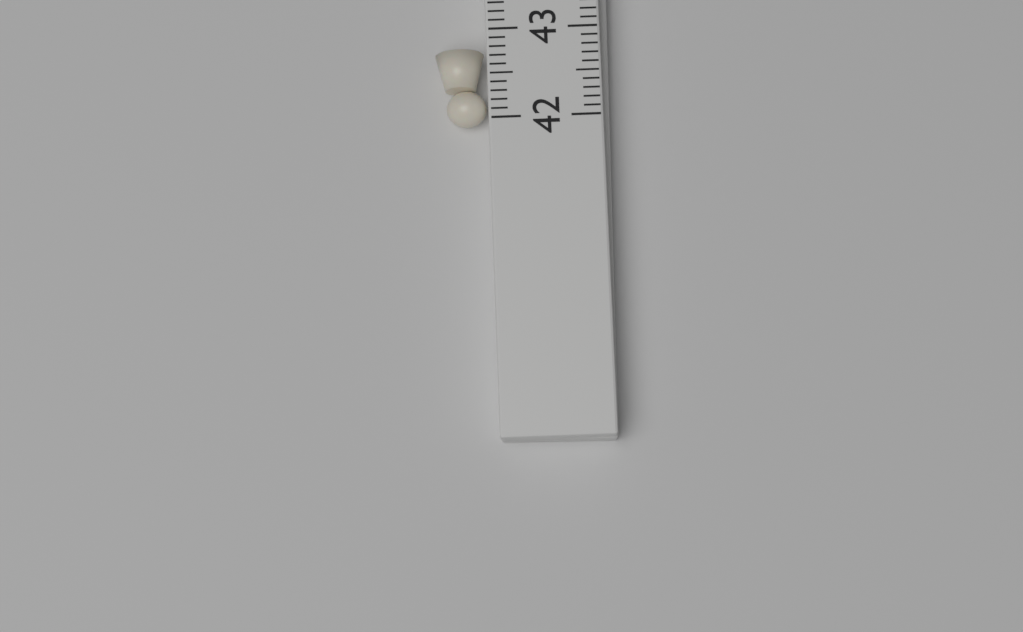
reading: 42.8 (no unit)
